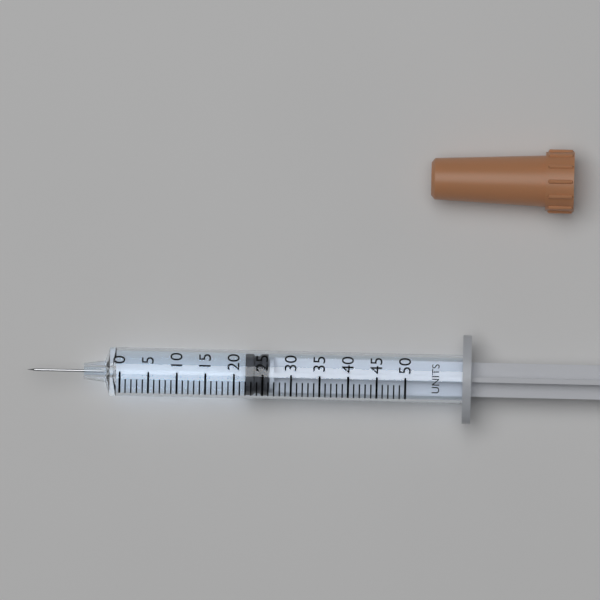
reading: 22 units
